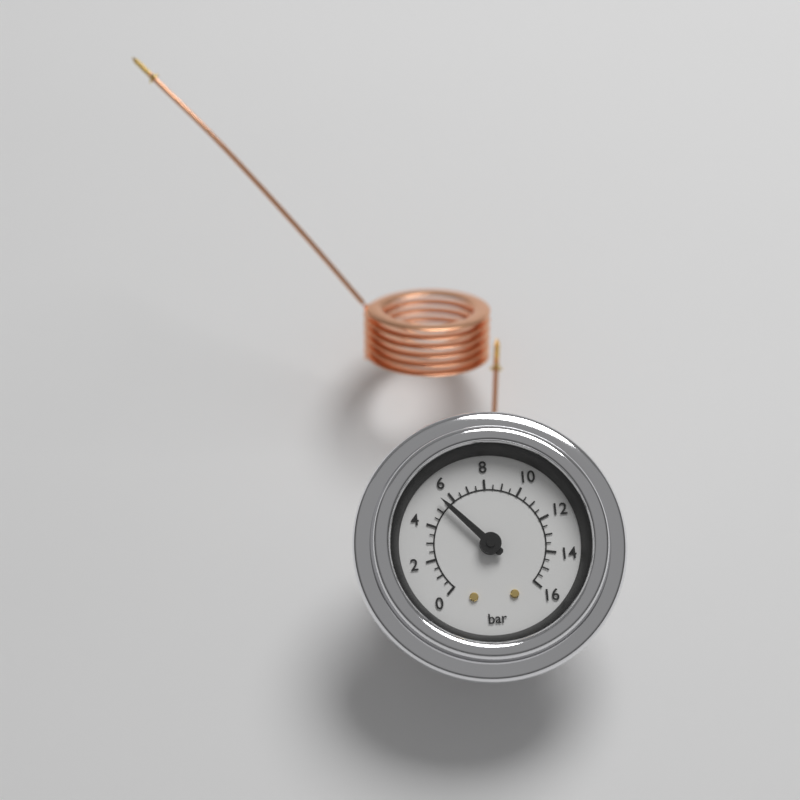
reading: 5.5 bar
